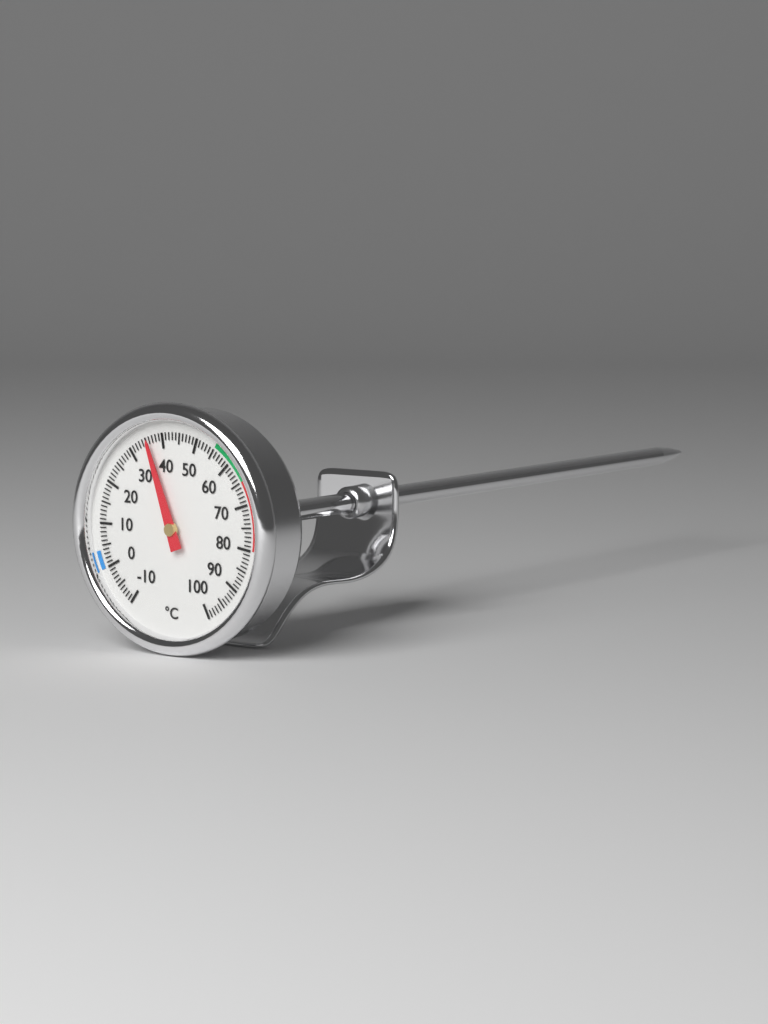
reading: 36 °C
